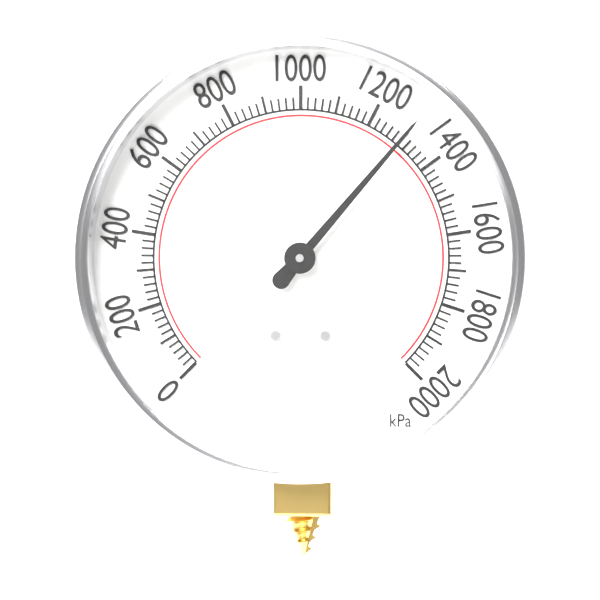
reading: 1300 kPa
